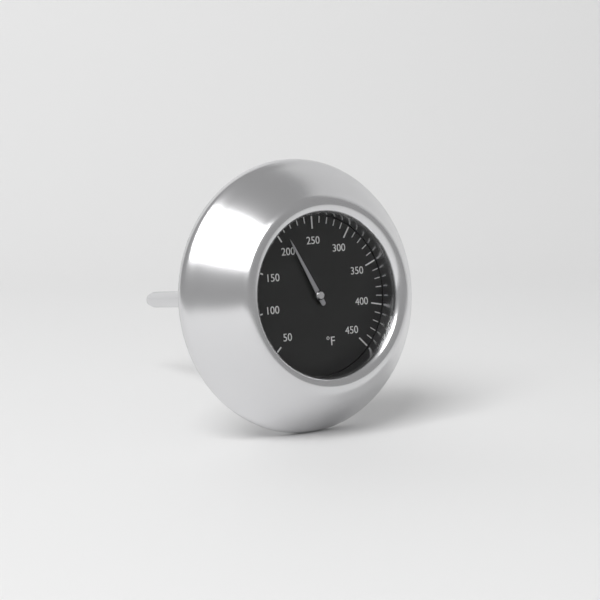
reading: 210 °F
